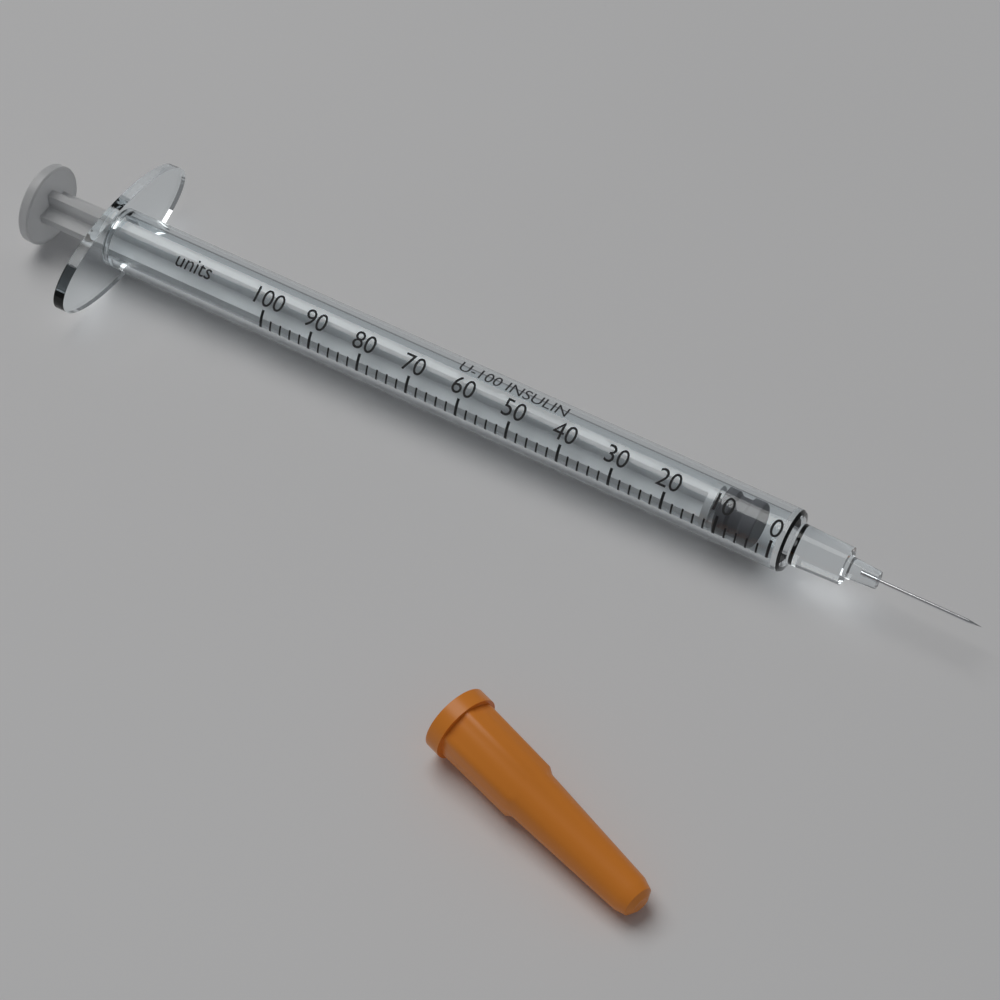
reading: 4 units
